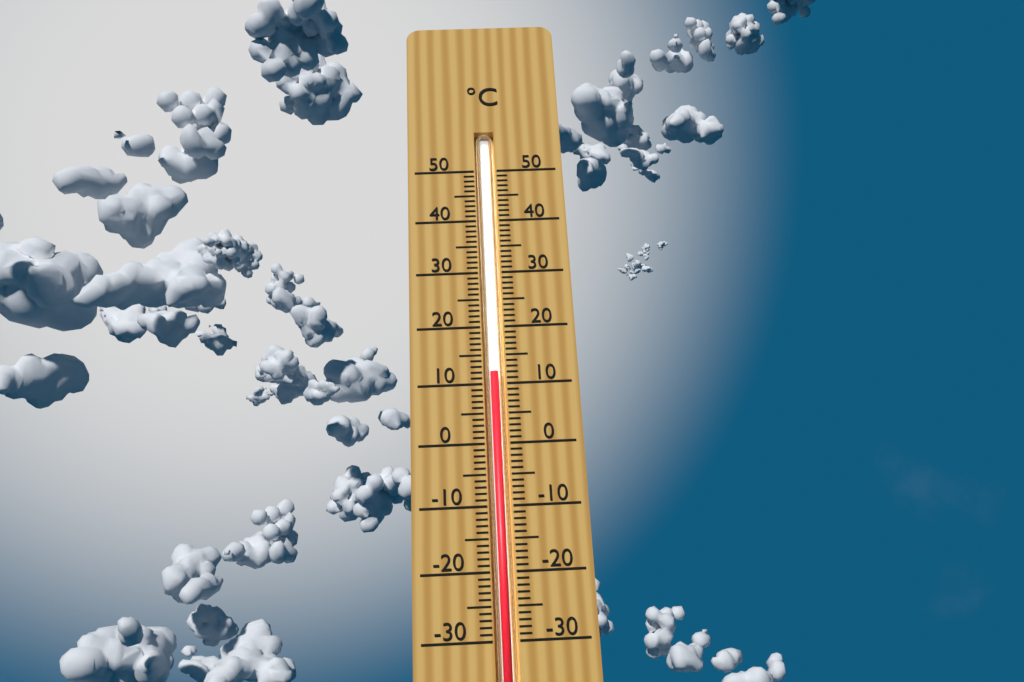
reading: 12 °C
